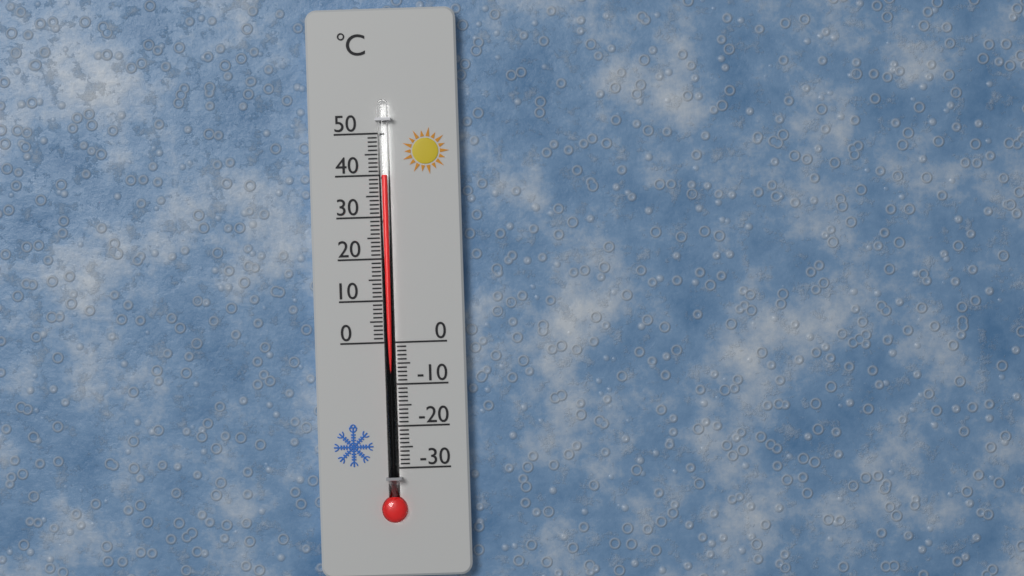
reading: 40 °C
